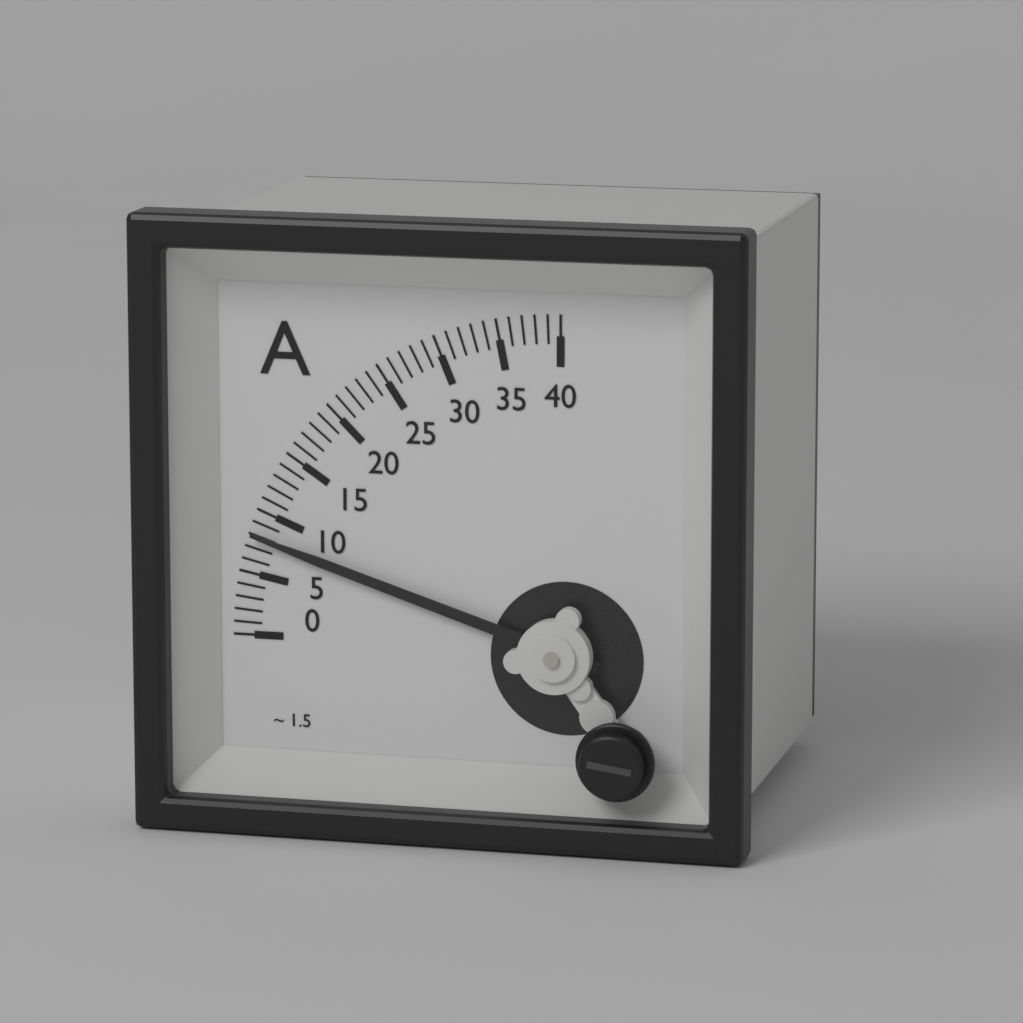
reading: 8 A
